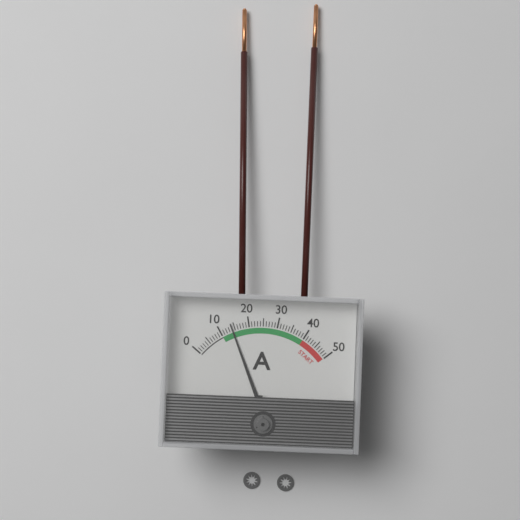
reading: 14 A
